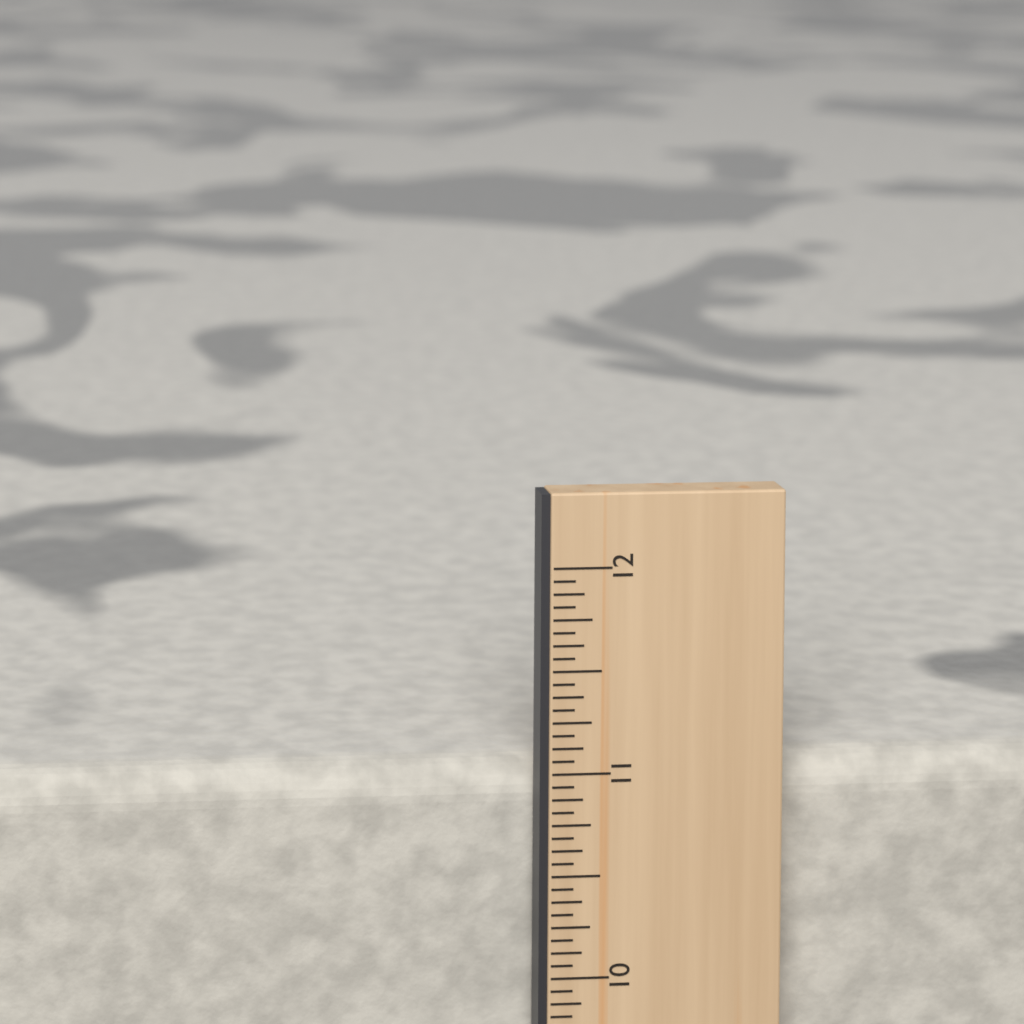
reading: 11.0000 in
